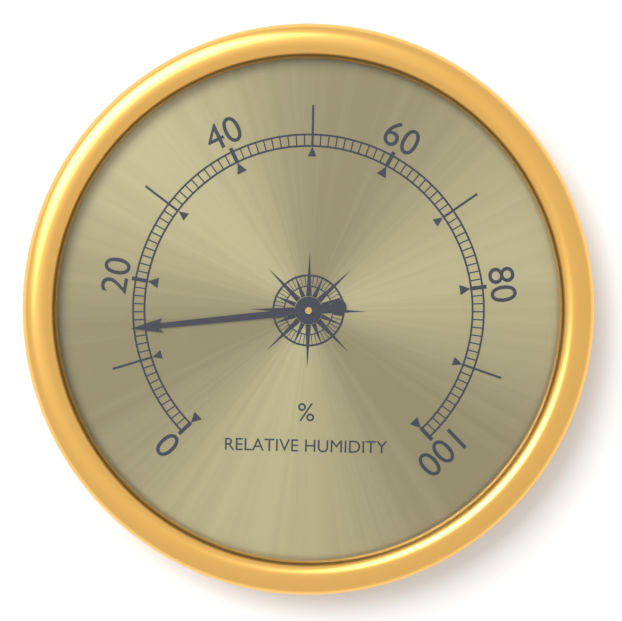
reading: 14 %
